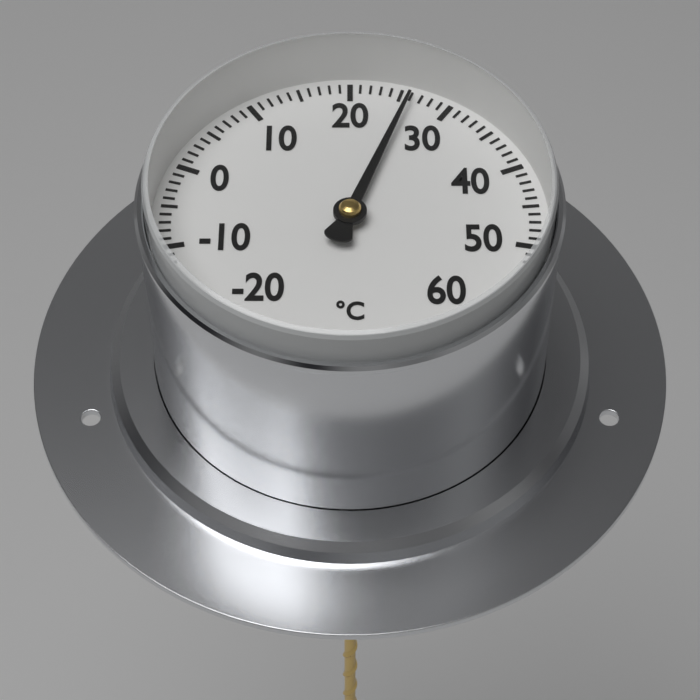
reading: 26 °C
